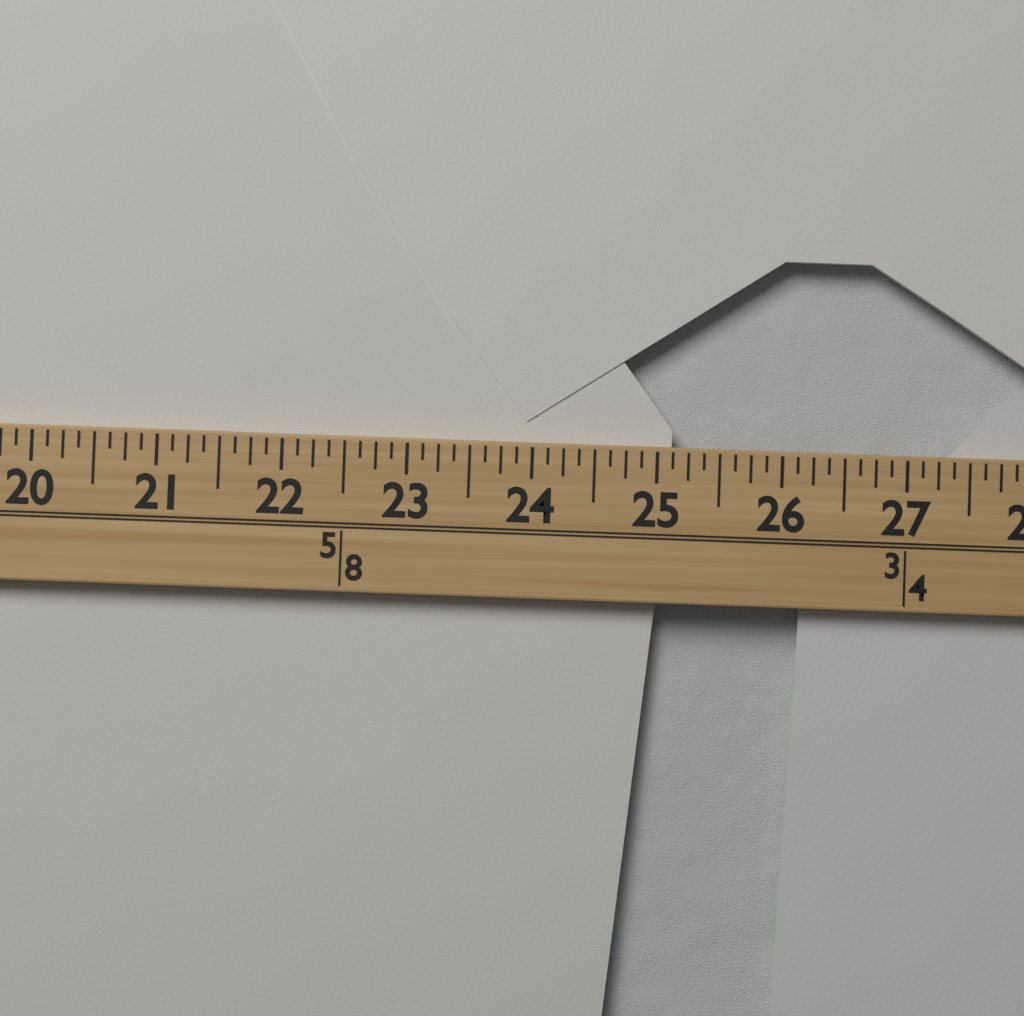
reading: 25.125 (no unit)
